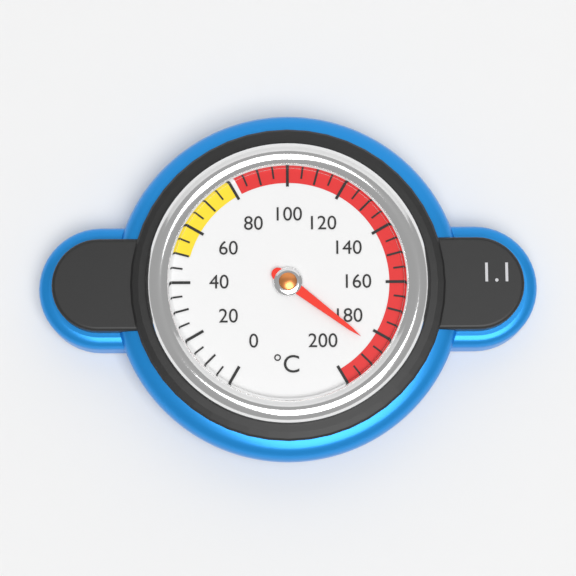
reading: 185 °C
